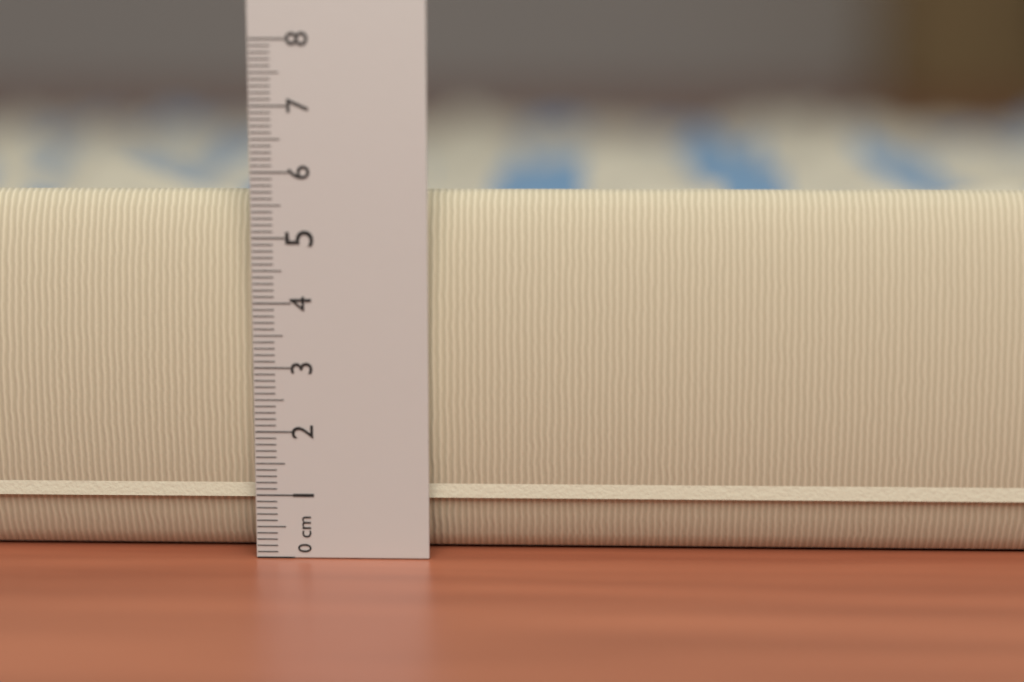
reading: 5.7 cm
